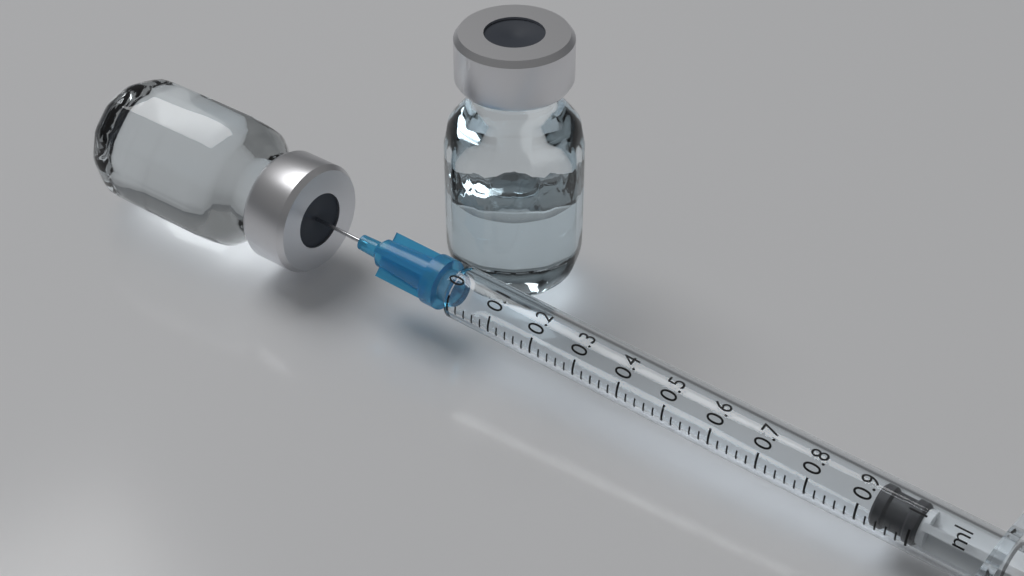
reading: 0.92 ml
